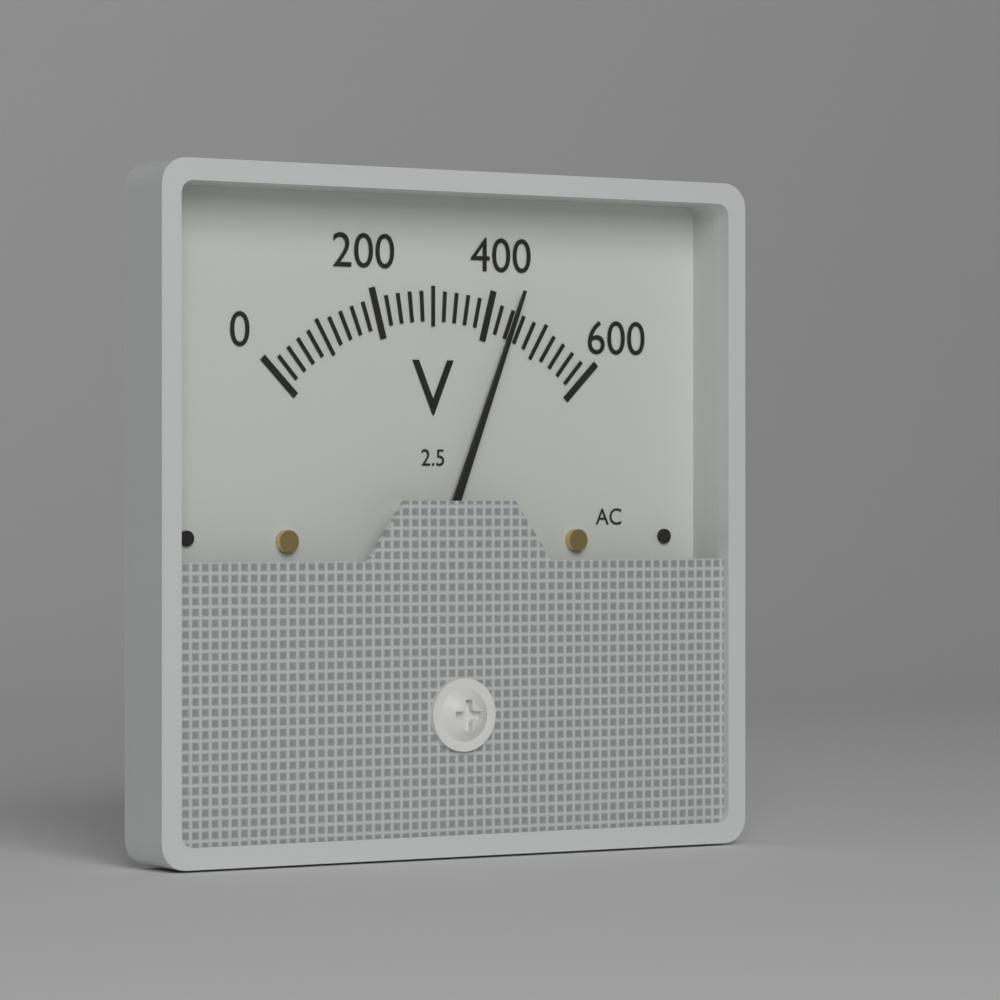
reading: 440 V
